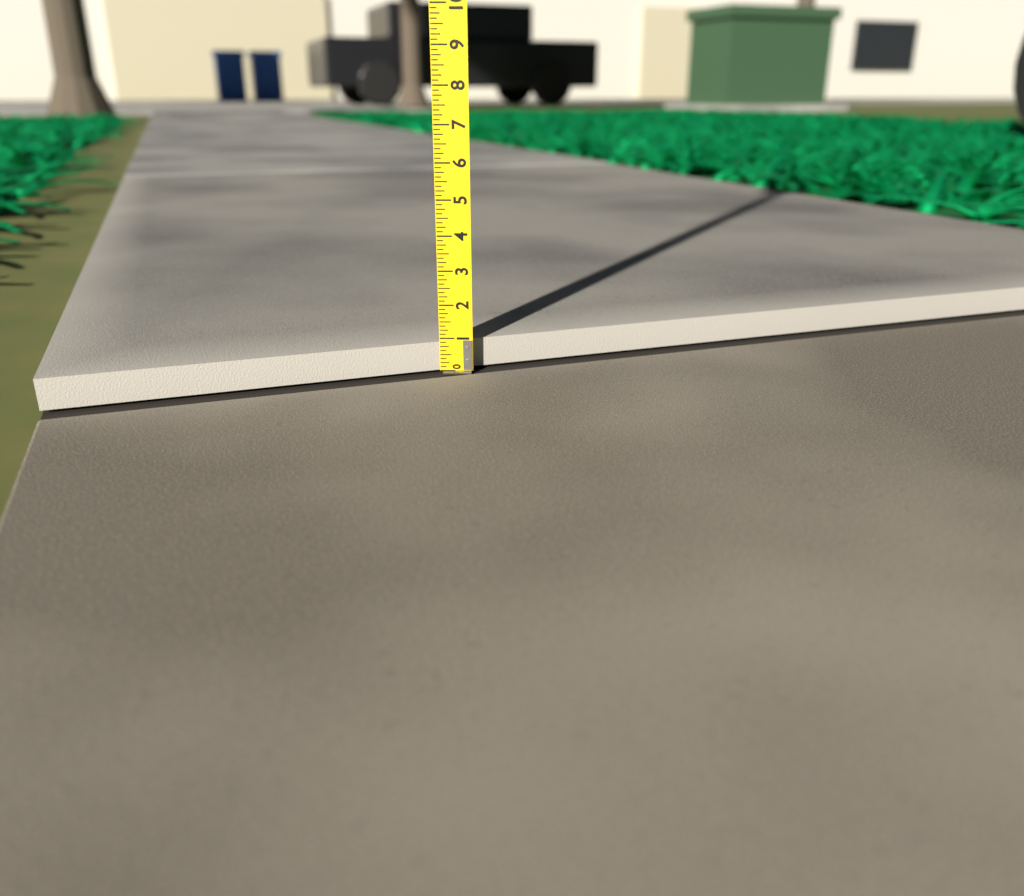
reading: 0.875 (no unit)
